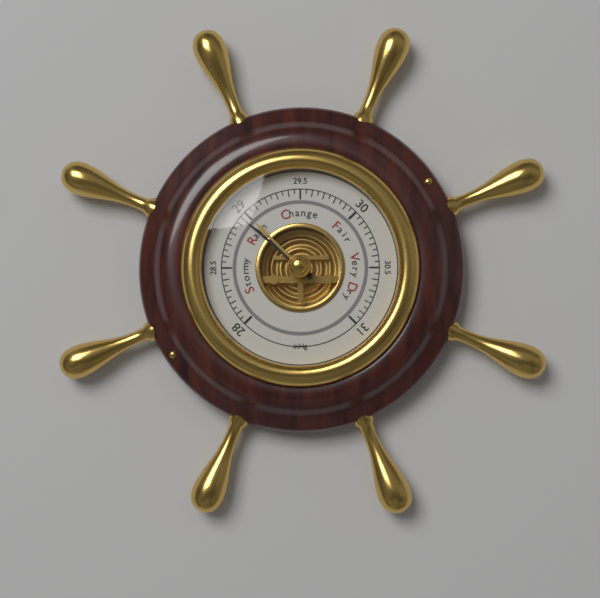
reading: 28.95 inHg
